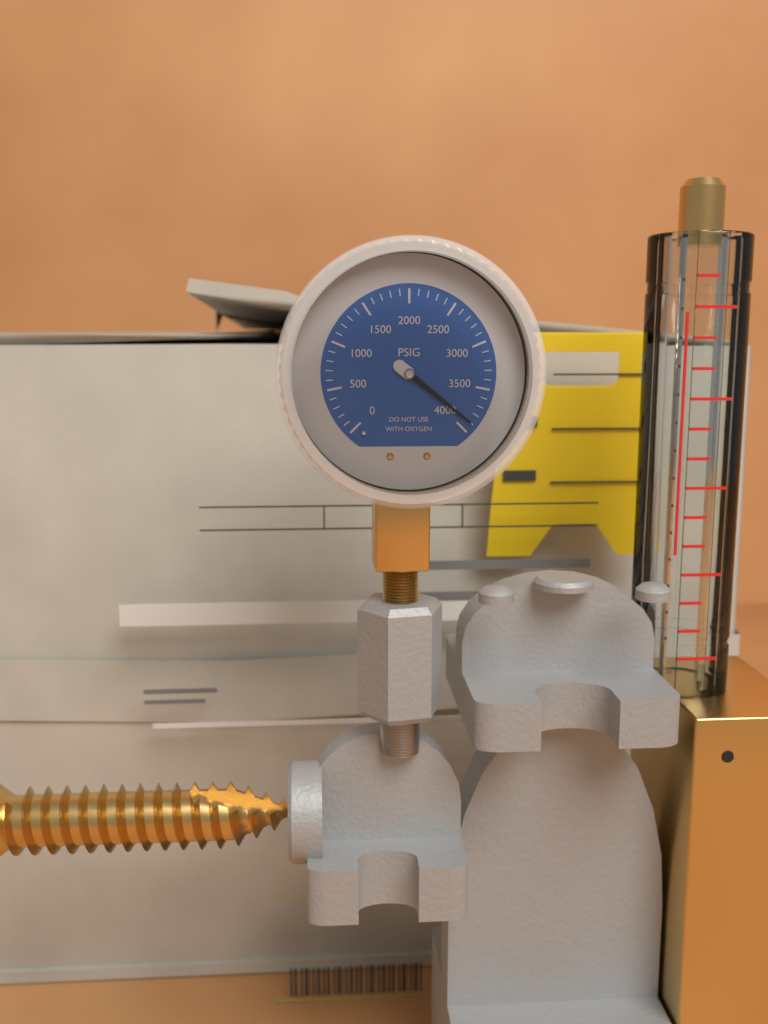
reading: 3900 psi
